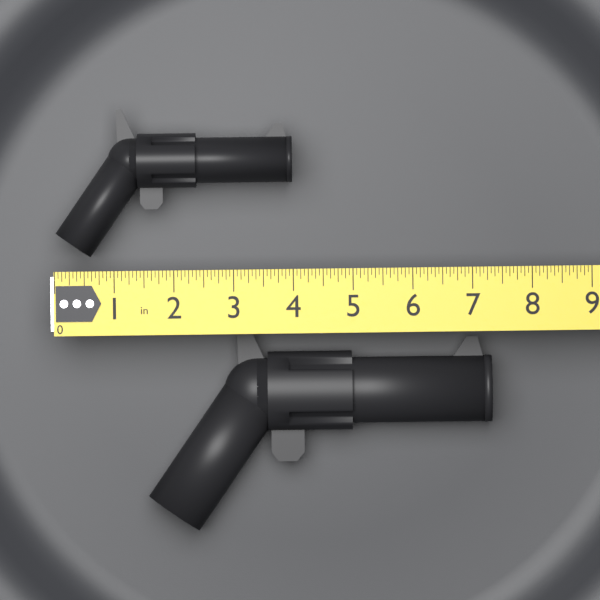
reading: 4.0000 in
